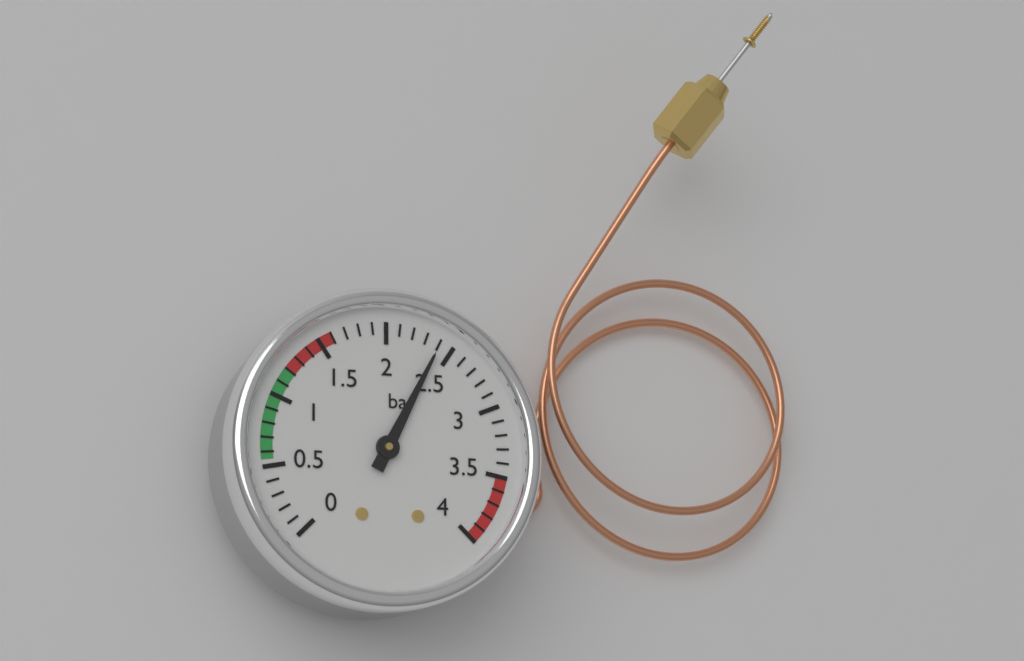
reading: 2.4 bar
